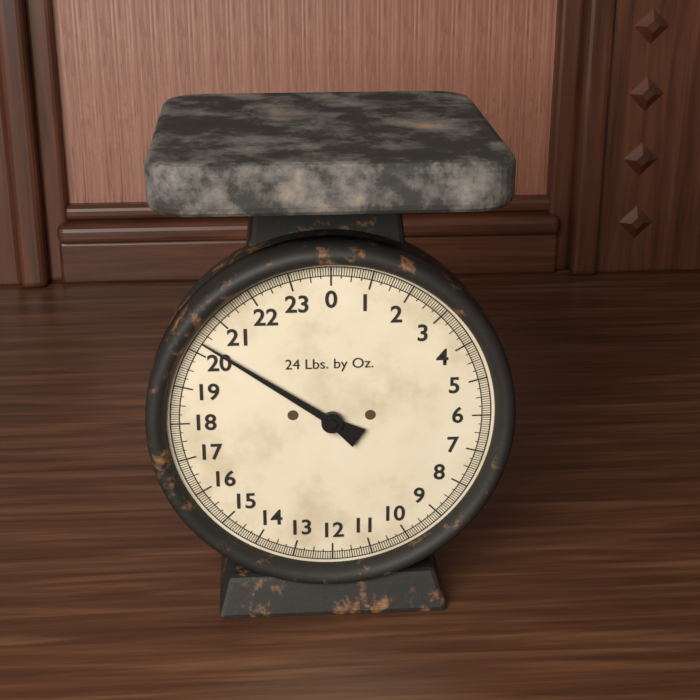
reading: 20.3125 lb
